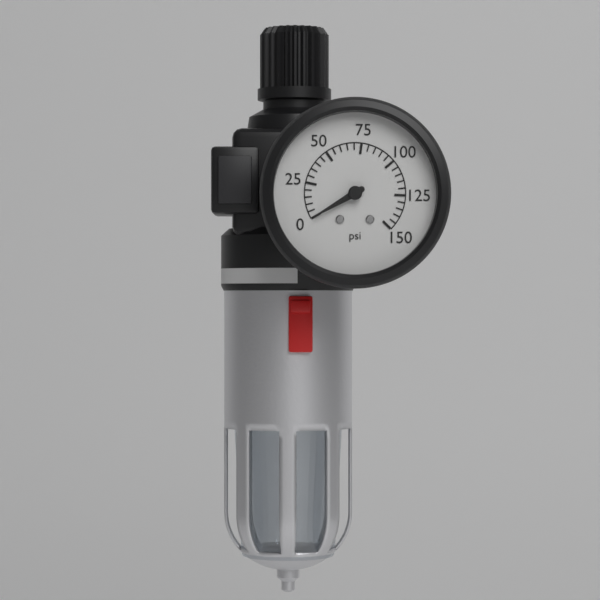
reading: 0 psi
